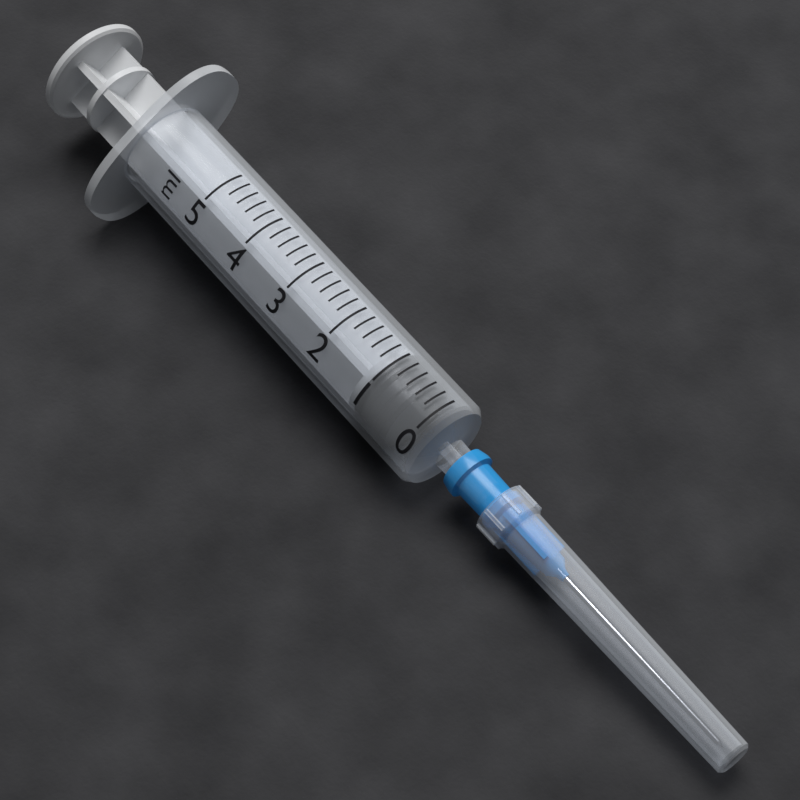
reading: 0.4 ml
